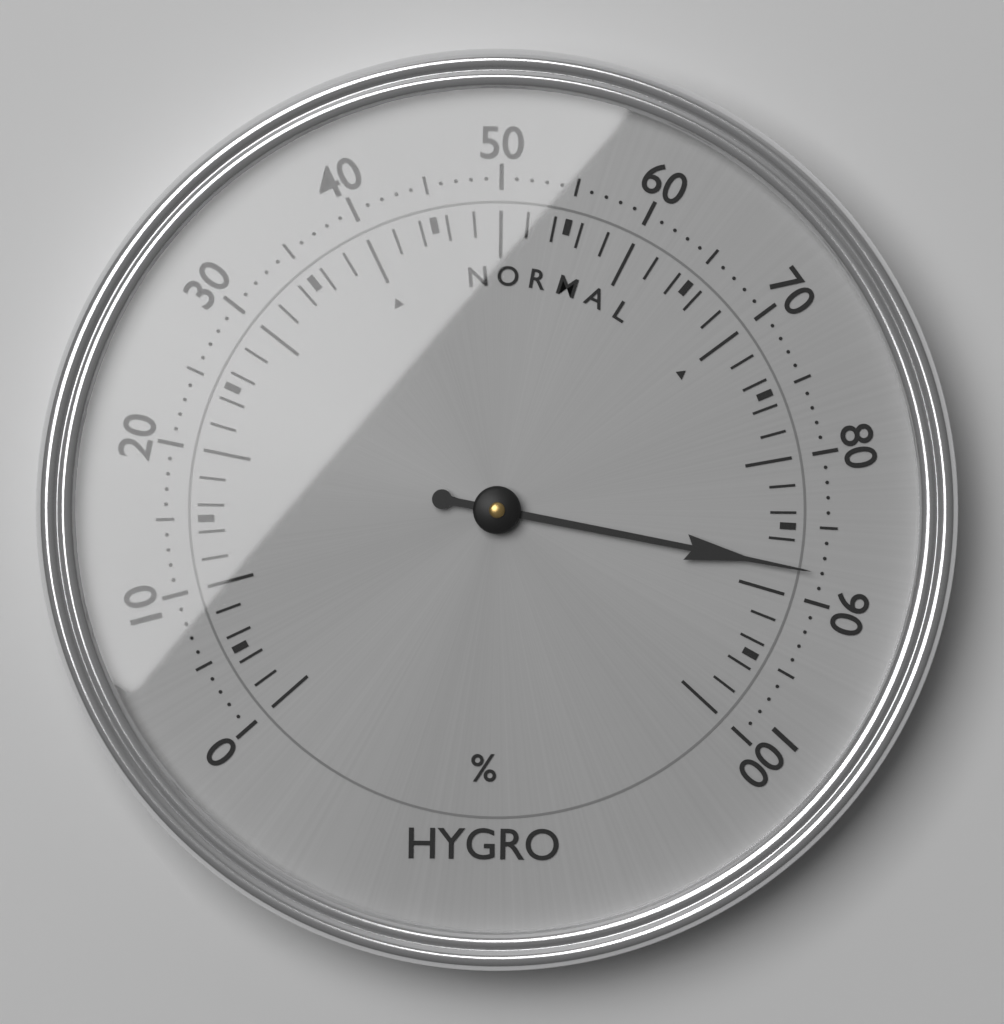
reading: 88 %
